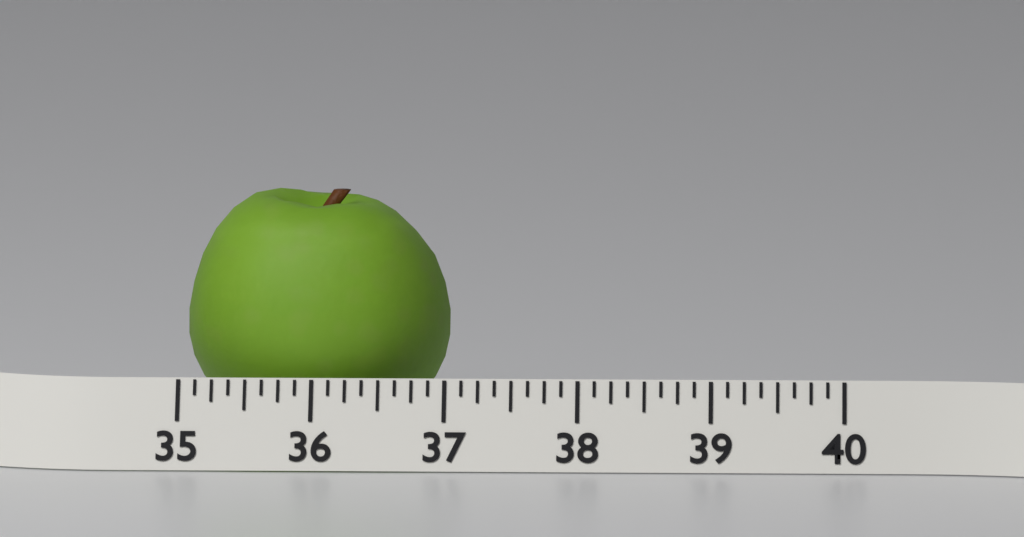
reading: 37.000 (no unit)
